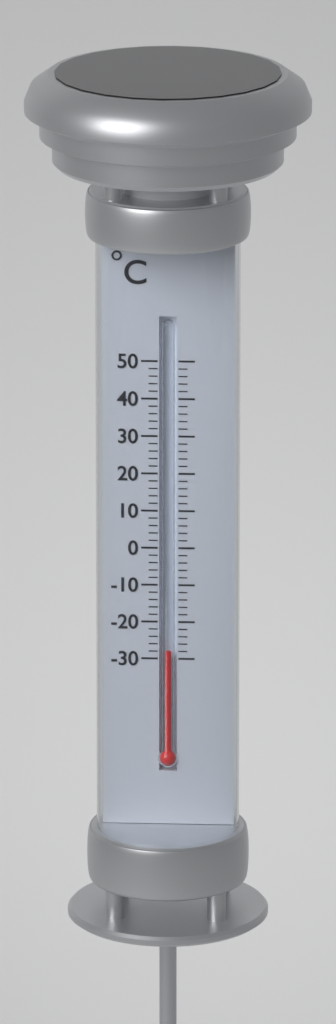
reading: -28 °C
